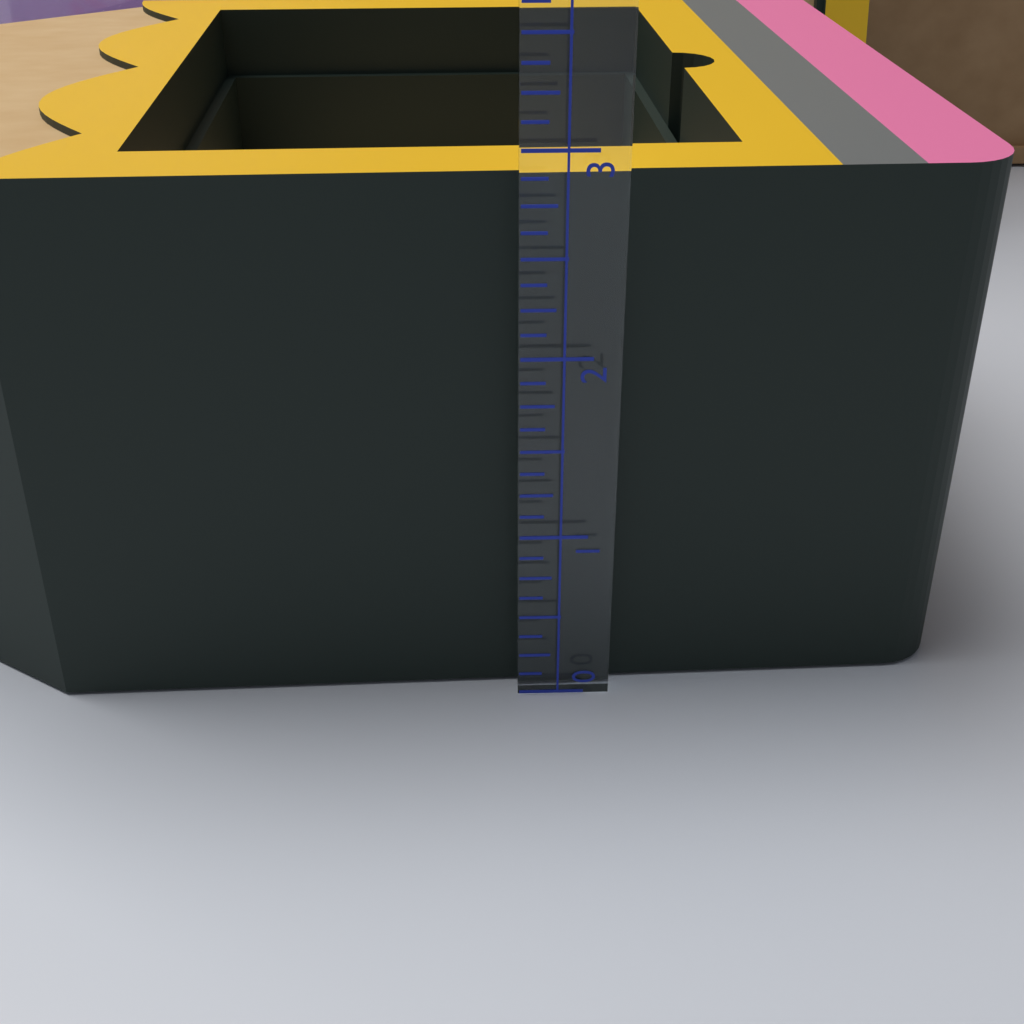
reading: 2.875 (no unit)
